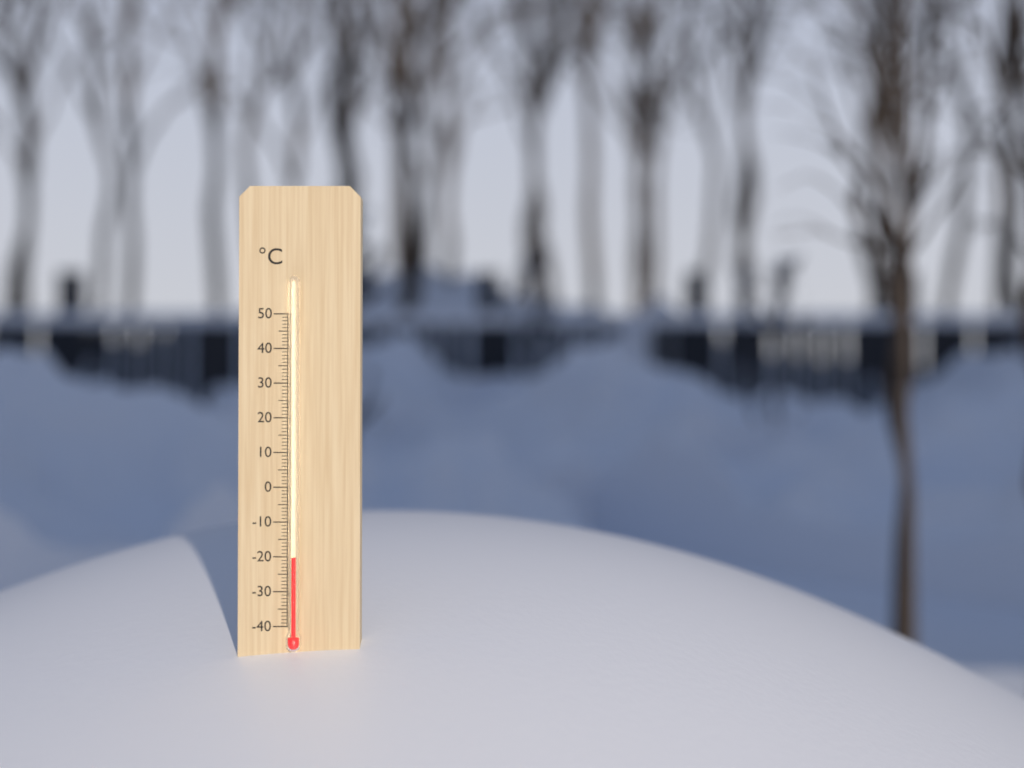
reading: -20 °C
